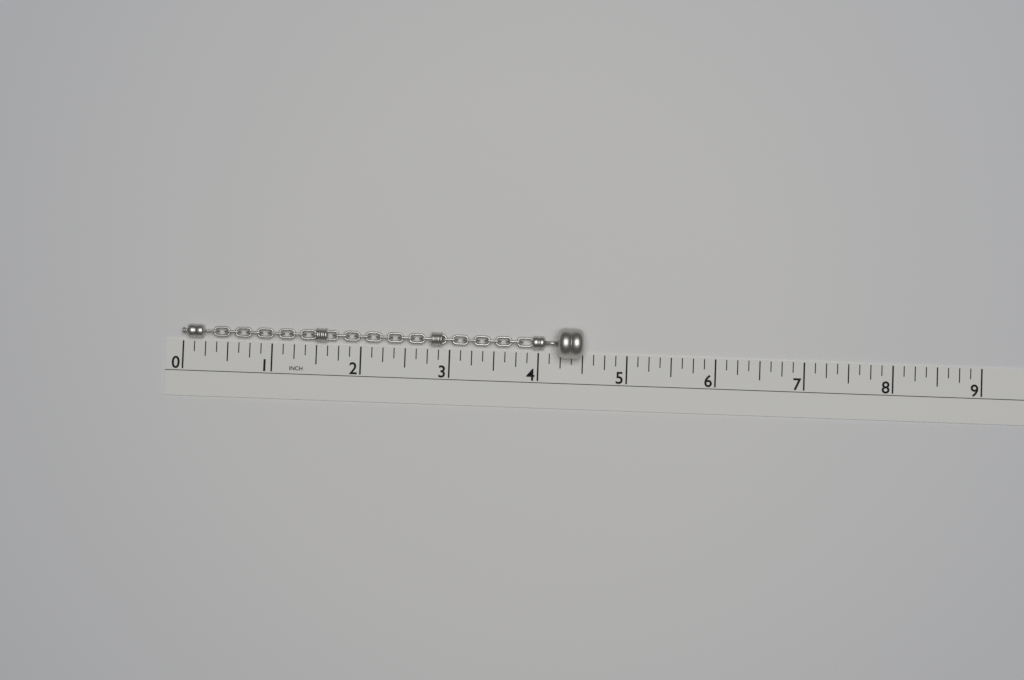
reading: 4.500 in
